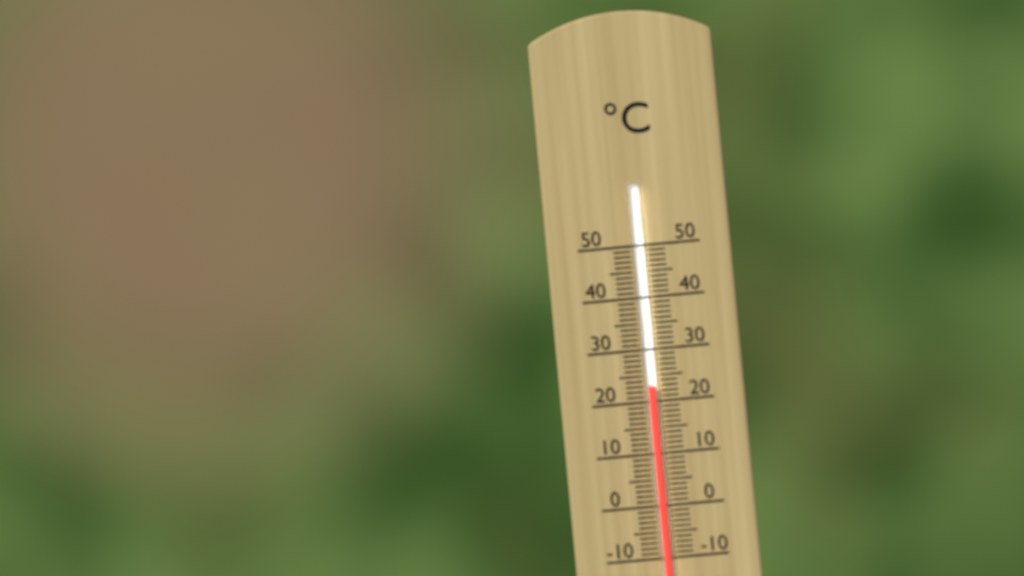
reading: 23 °C
